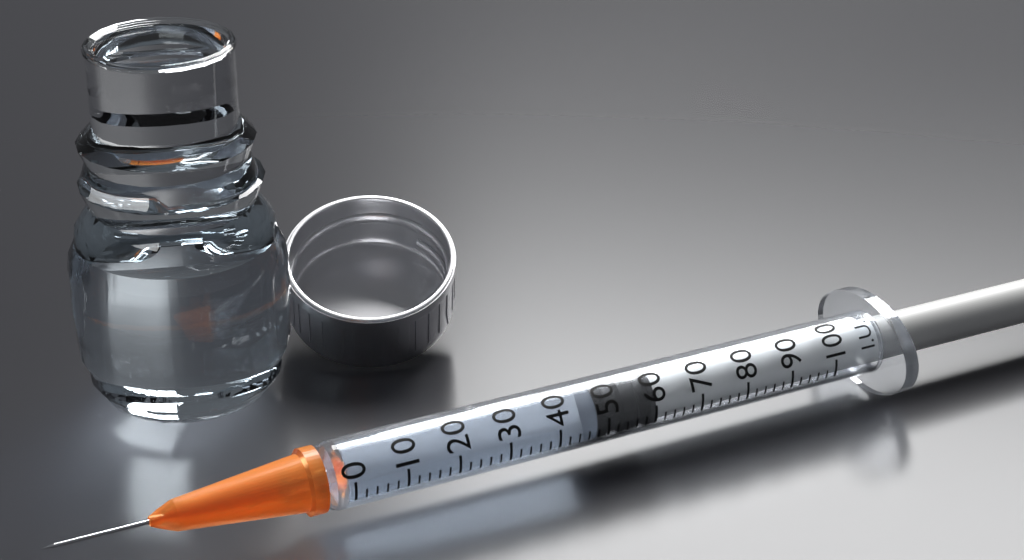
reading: 48 I.U.
